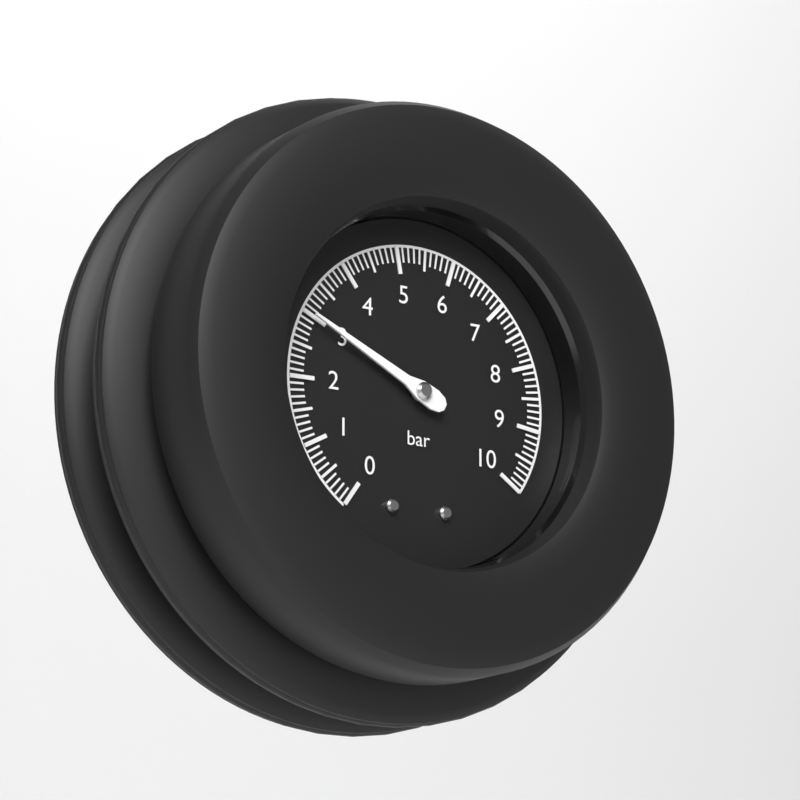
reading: 3.0 bar
